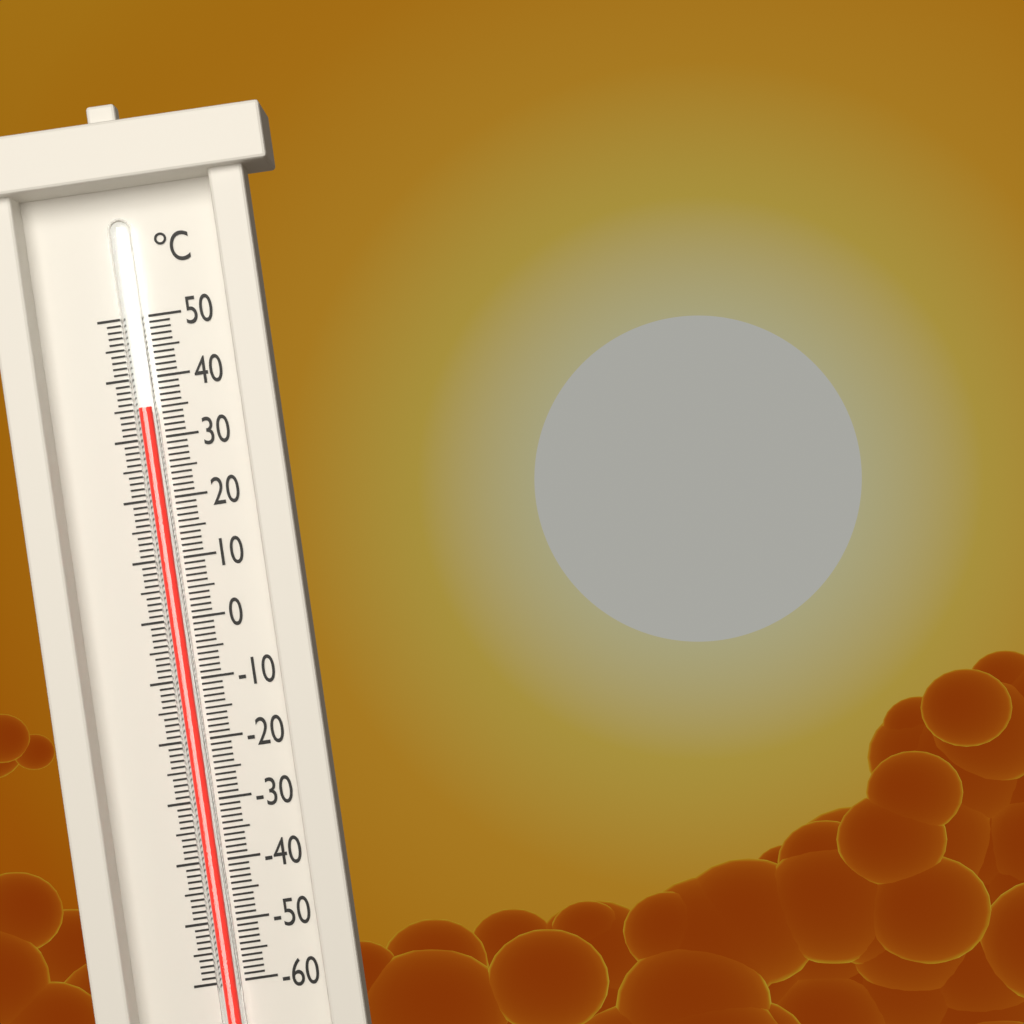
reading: 35 °C
